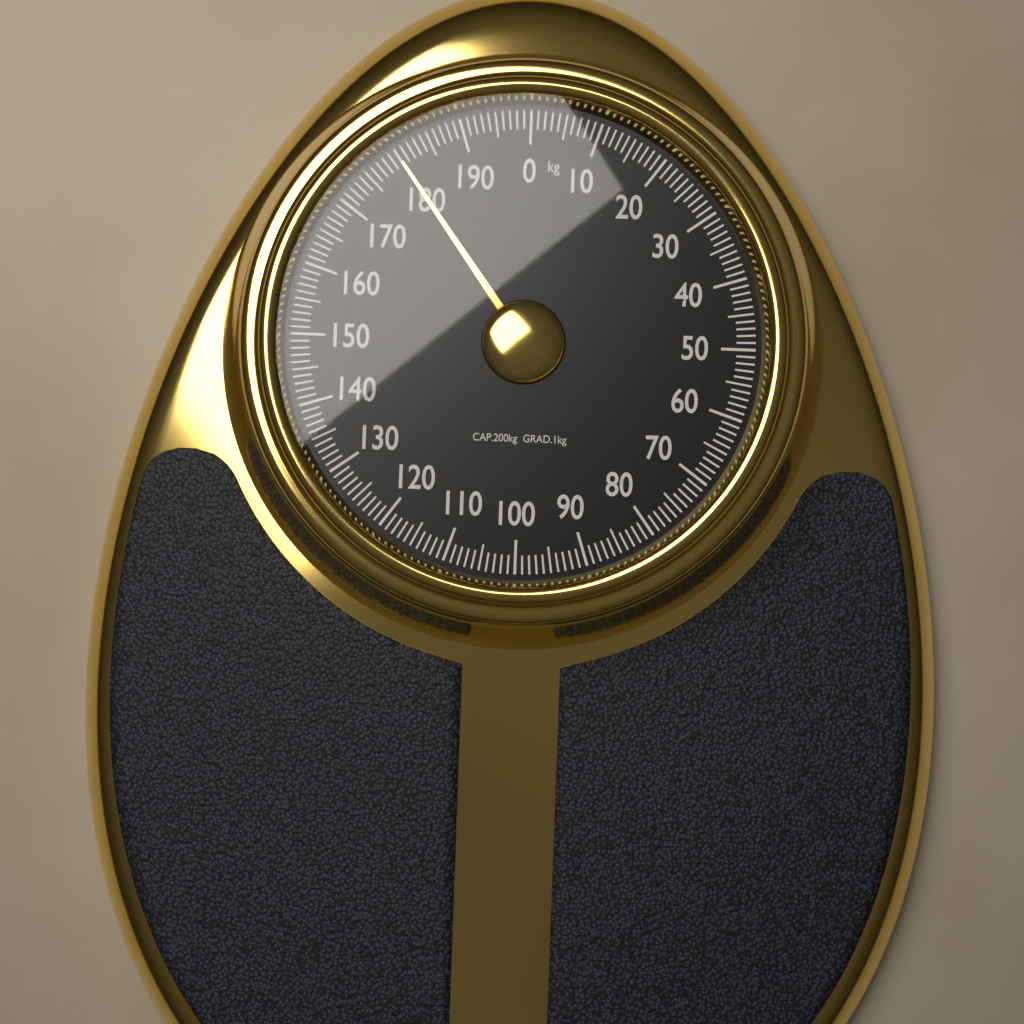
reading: 180 kg
